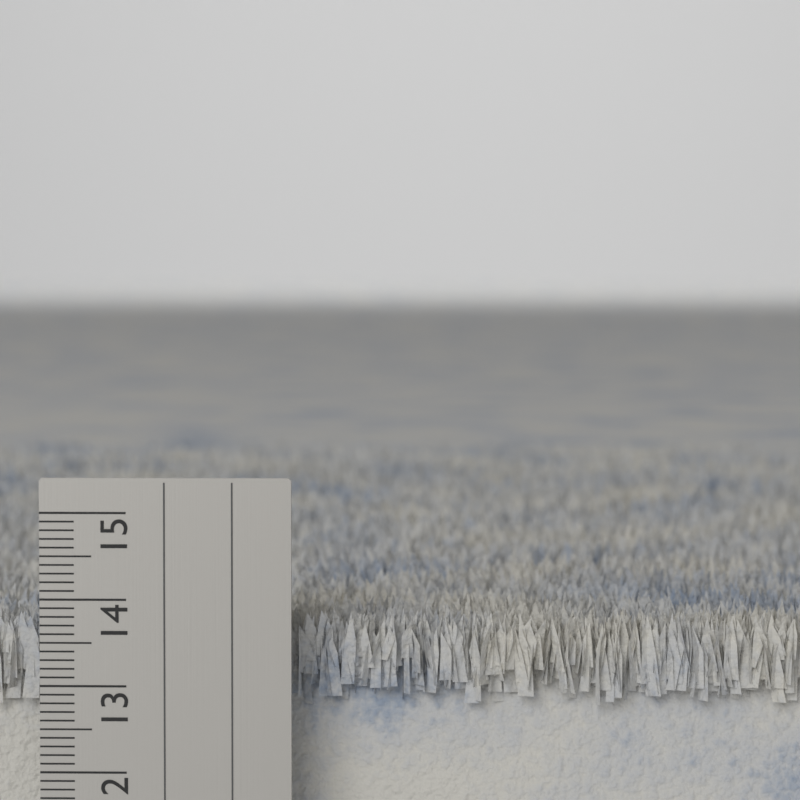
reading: 13.8 cm
